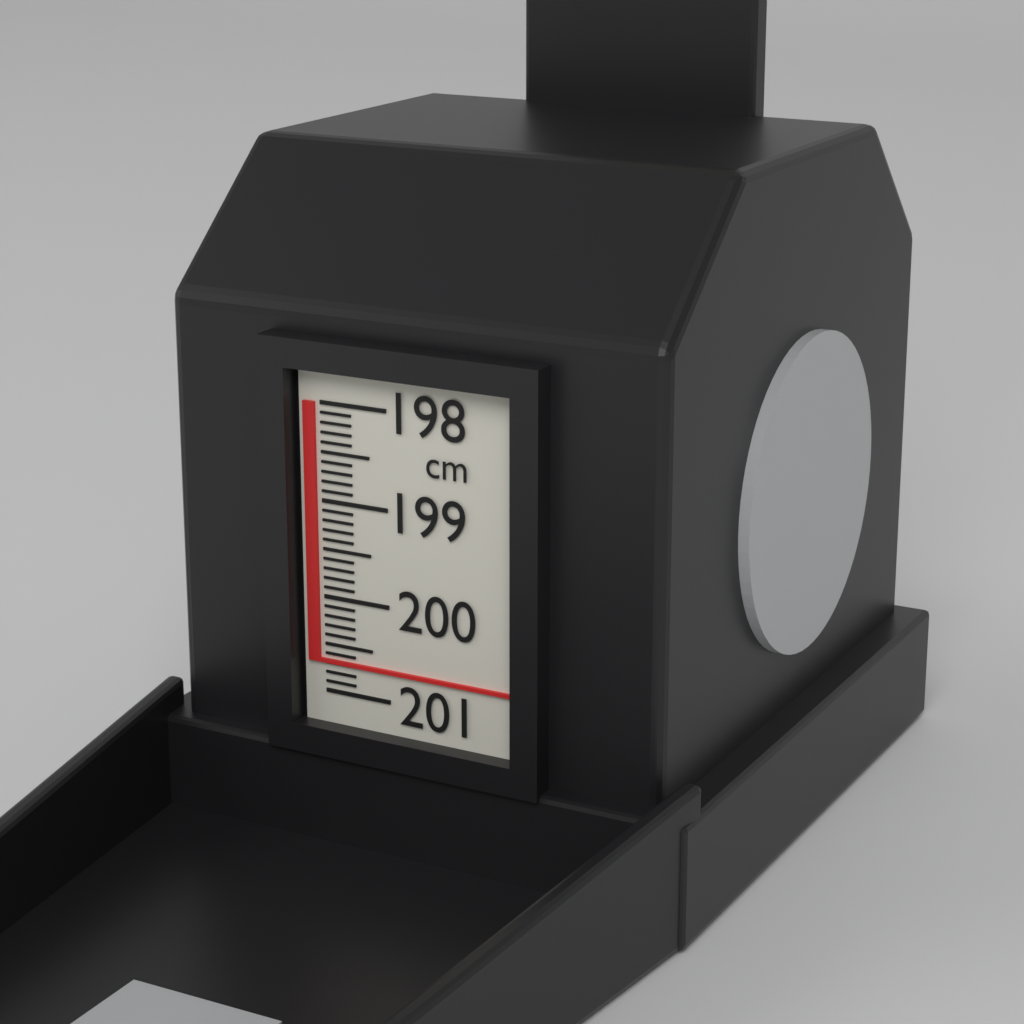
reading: 200.7 cm
